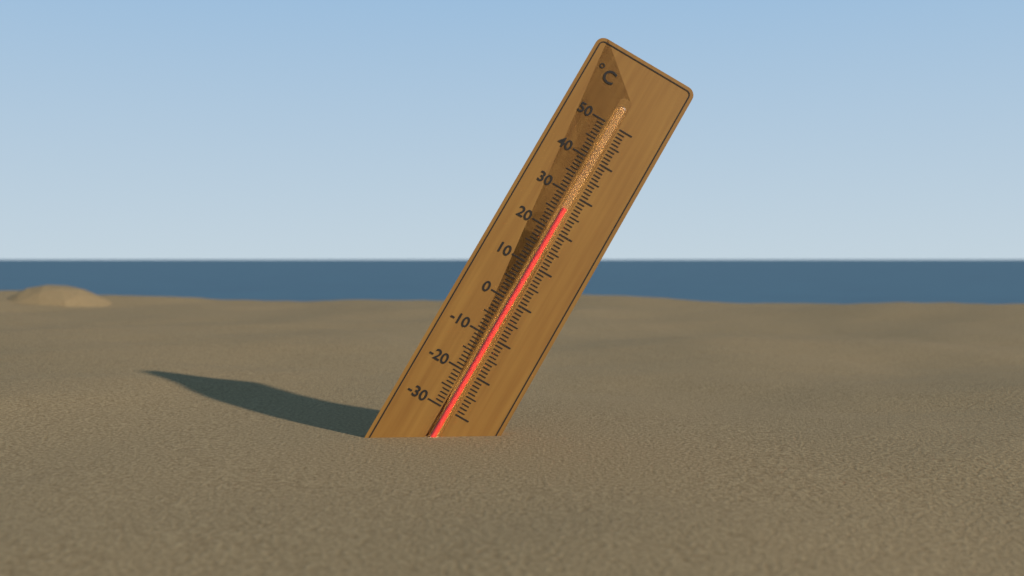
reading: 26 °C
